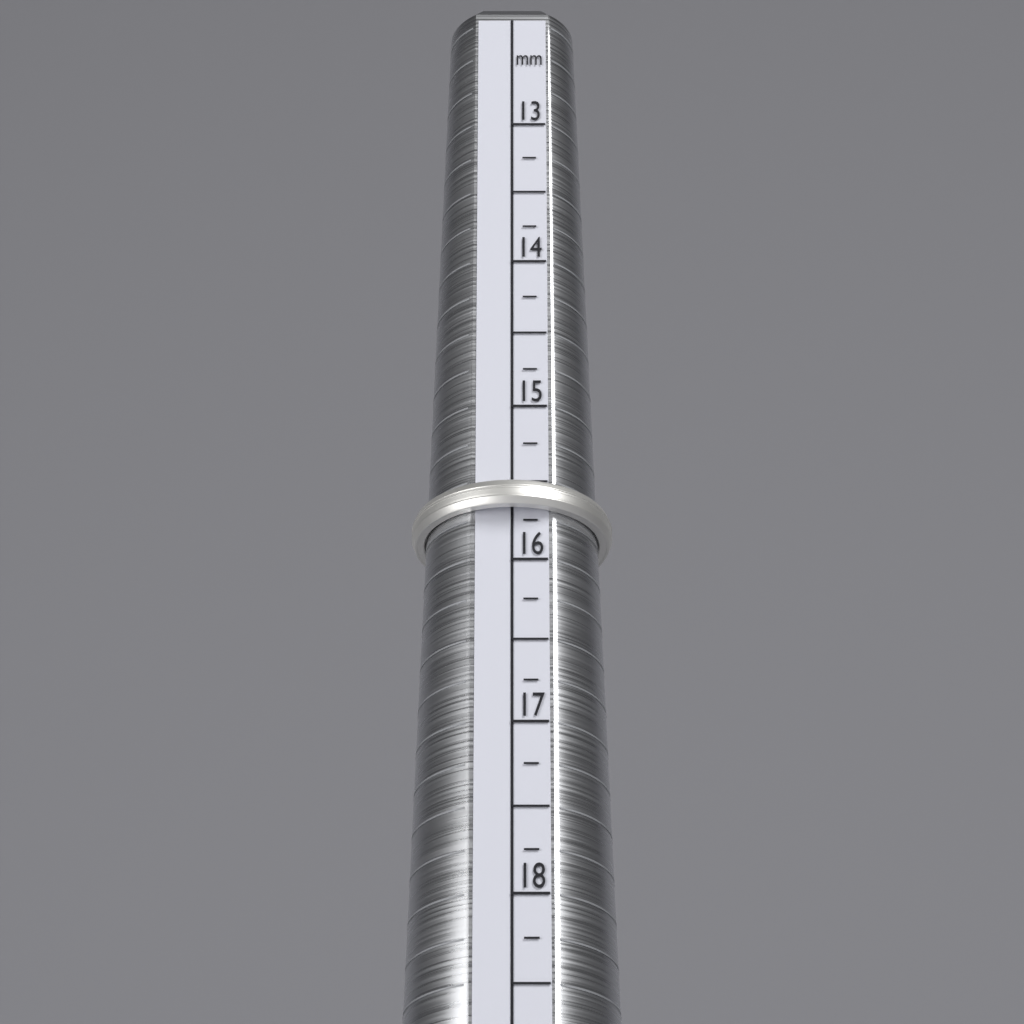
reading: 15.70 mm
